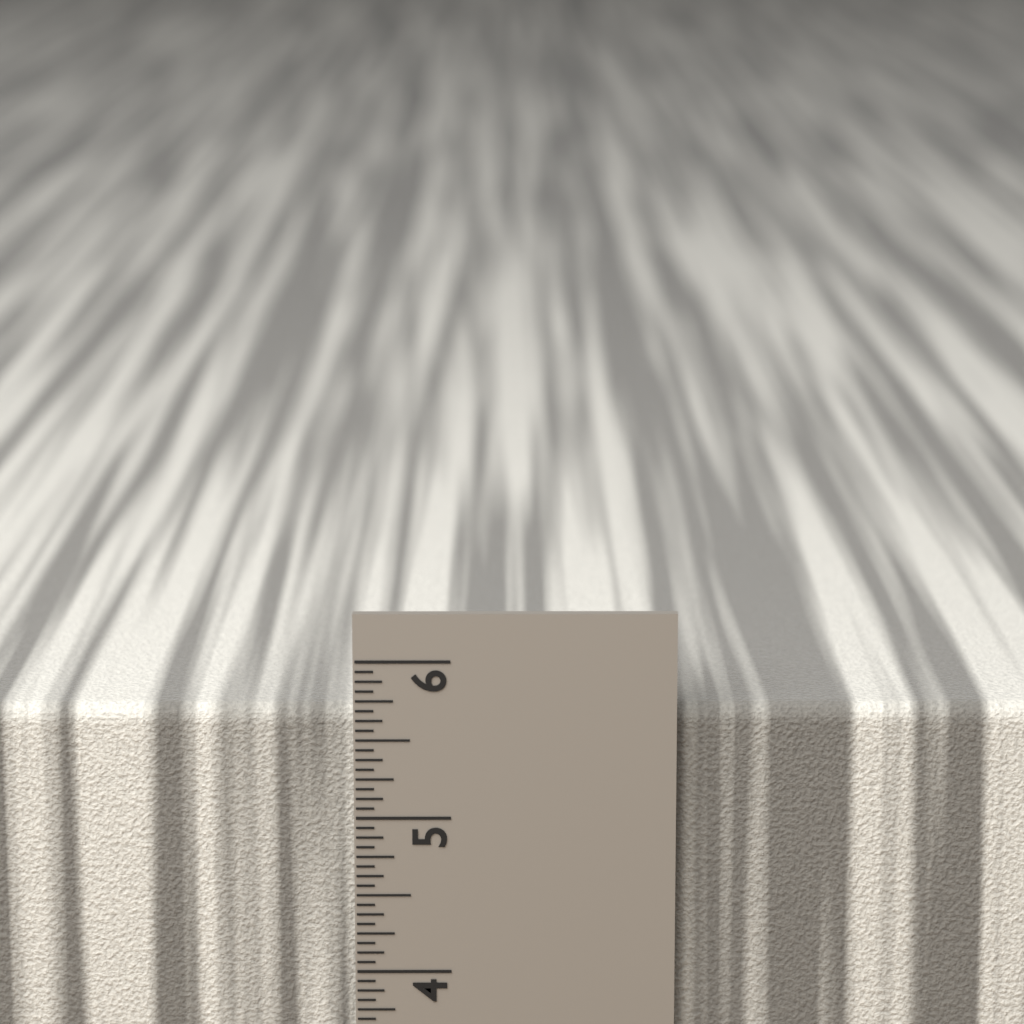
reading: 5.6875 in
